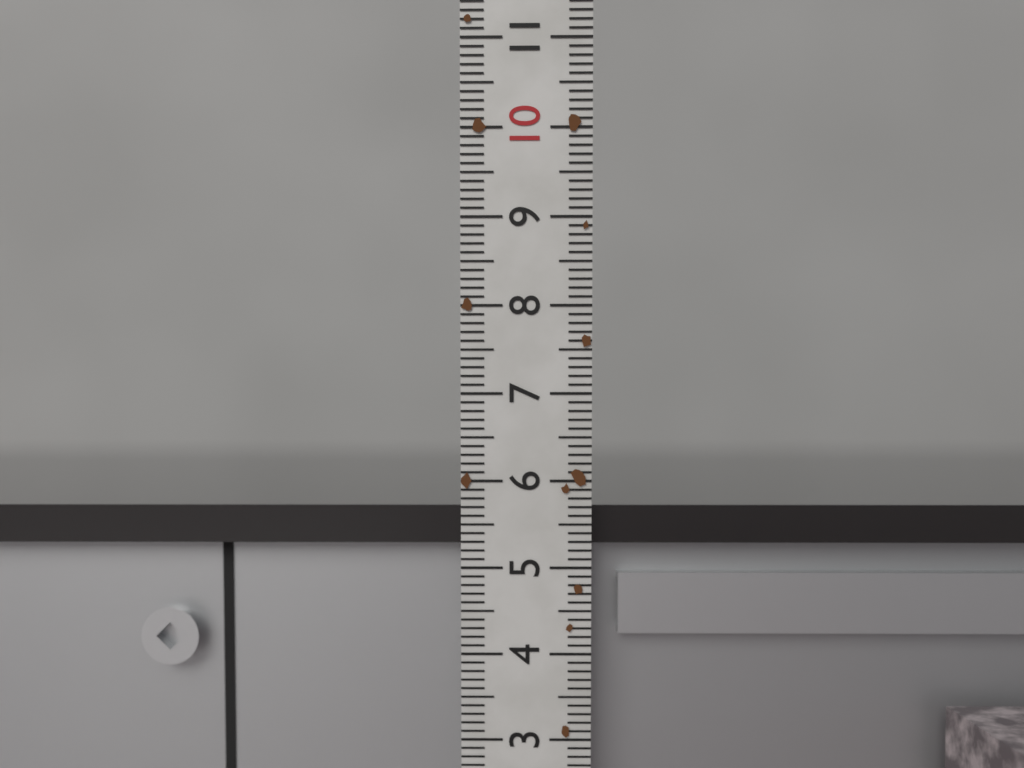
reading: 5.7 (no unit)
